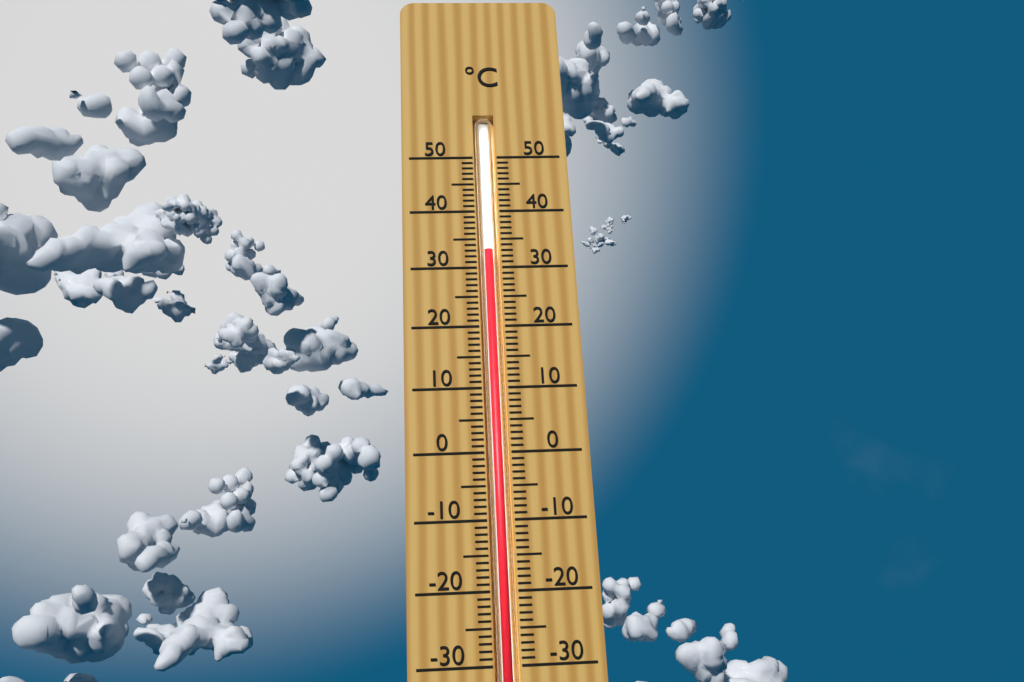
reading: 33 °C
